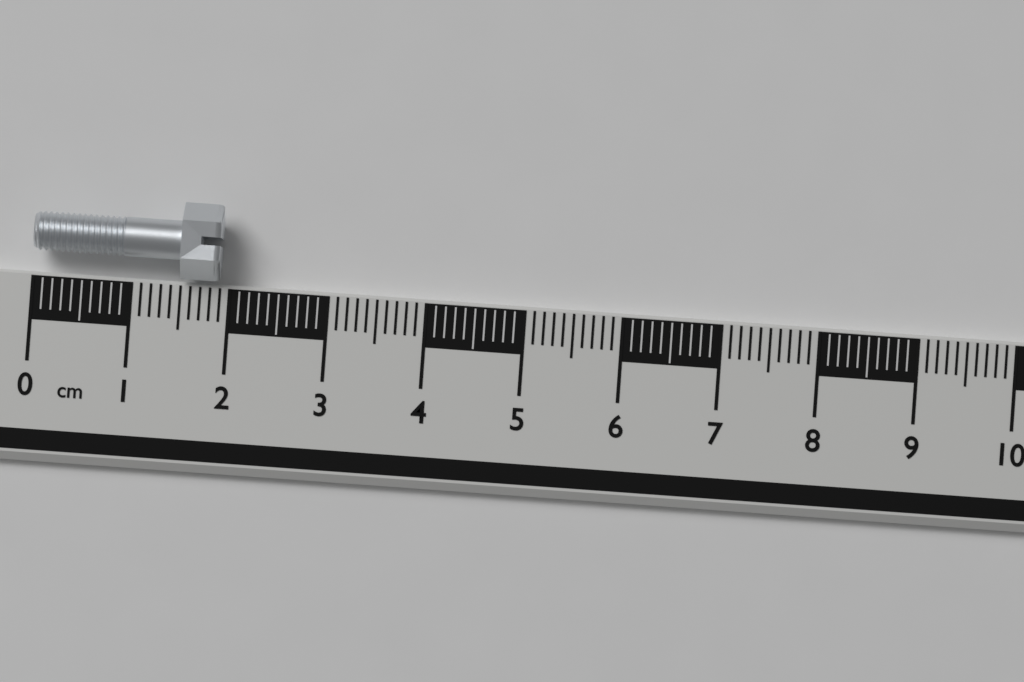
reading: 1.9 cm
